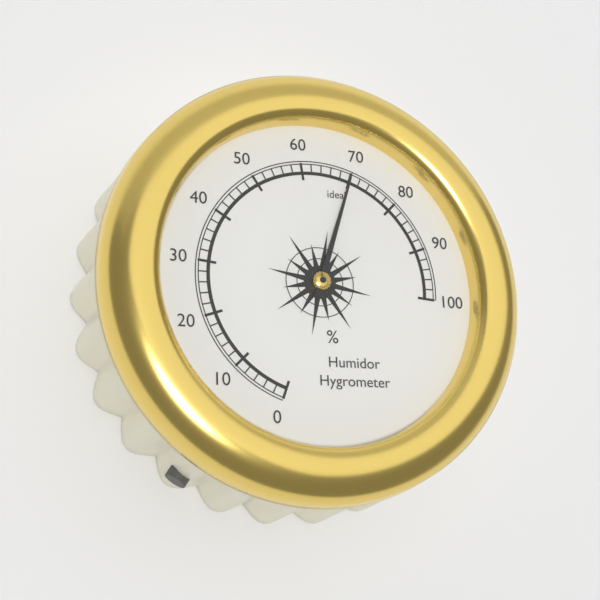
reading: 70 %
